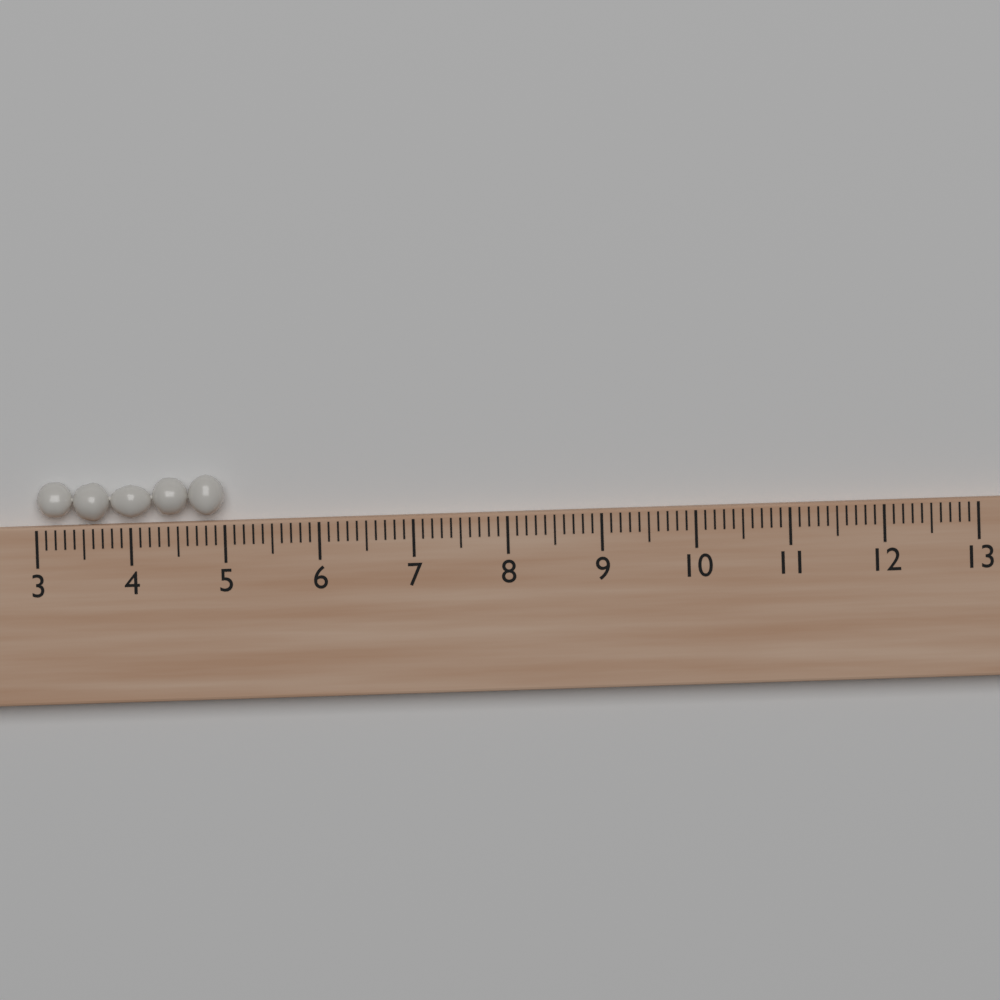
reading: 5.0 (no unit)
